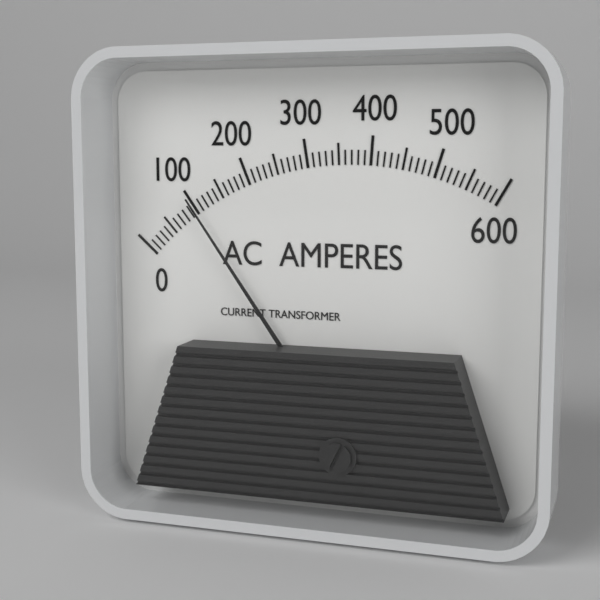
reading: 100 A
